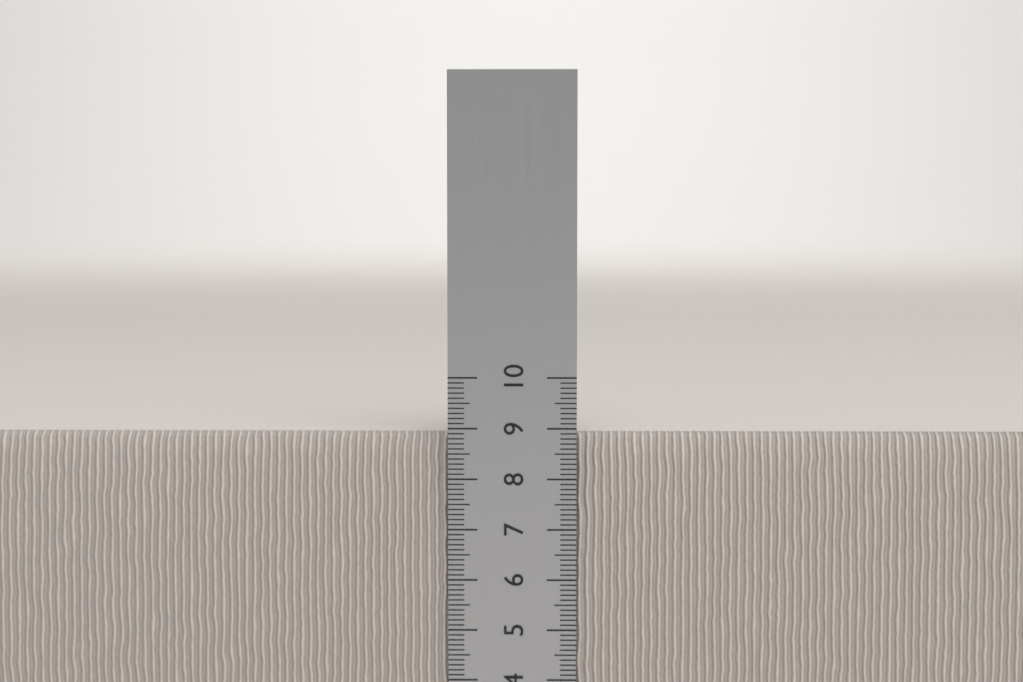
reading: 8.9 cm
